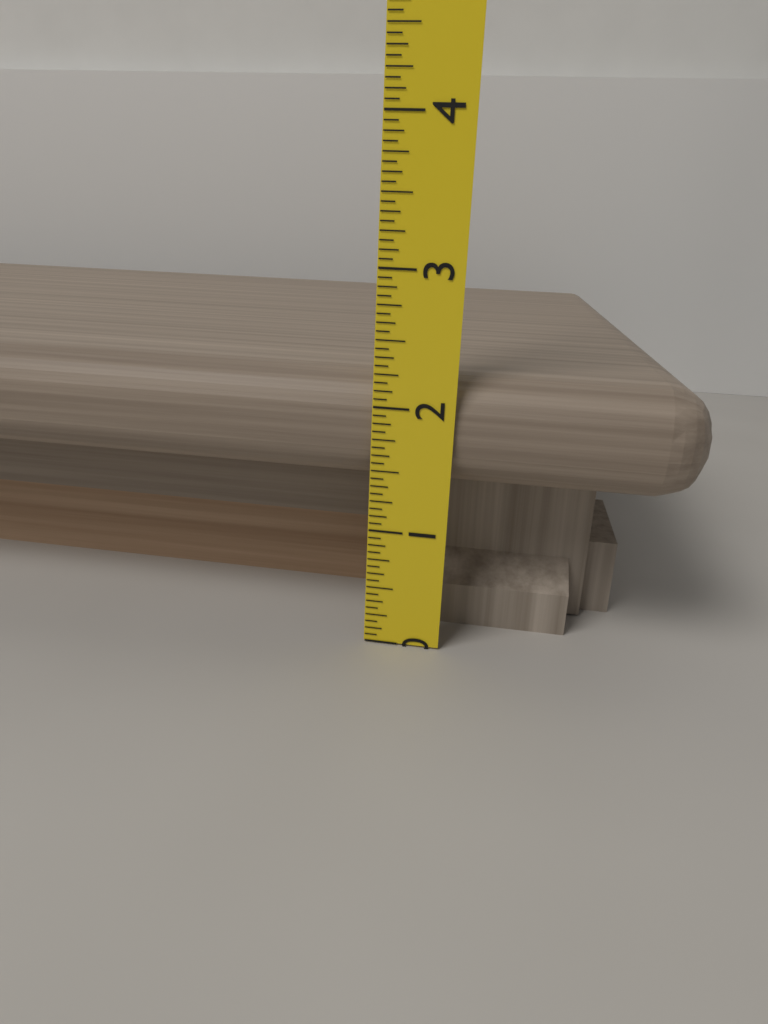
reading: 2.2500 (no unit)
